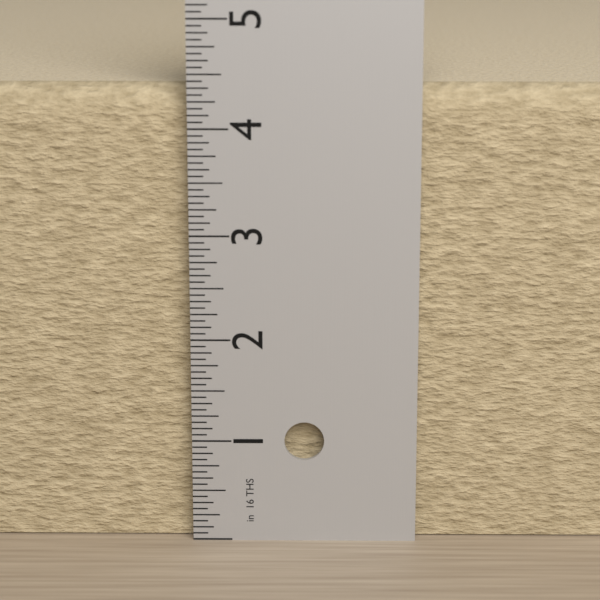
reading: 4.3750 in
